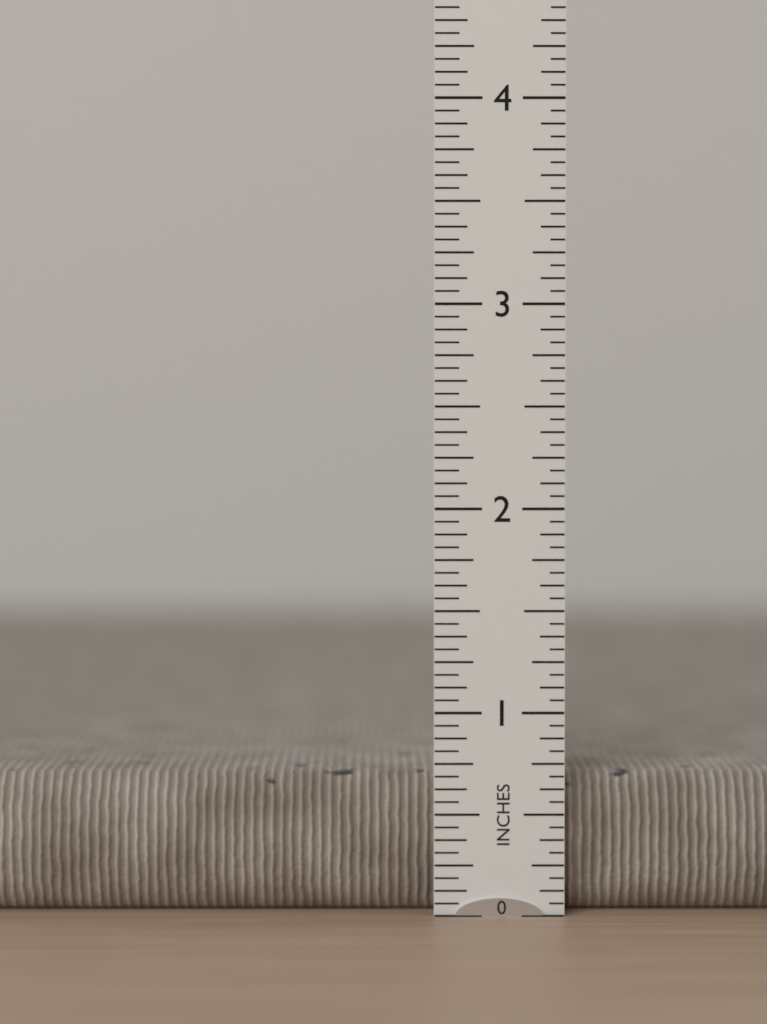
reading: 0.6875 in
